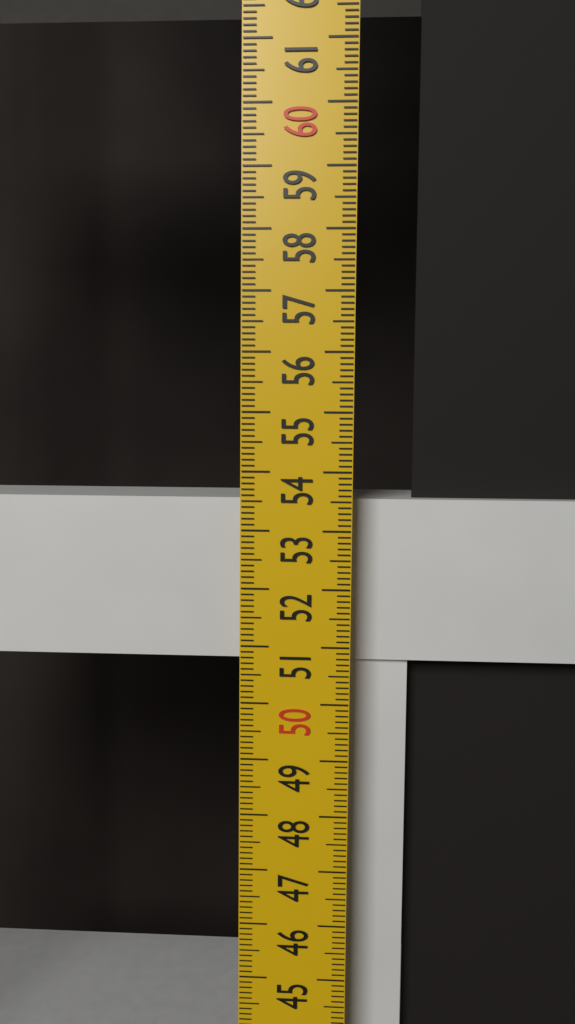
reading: 53.5 cm
